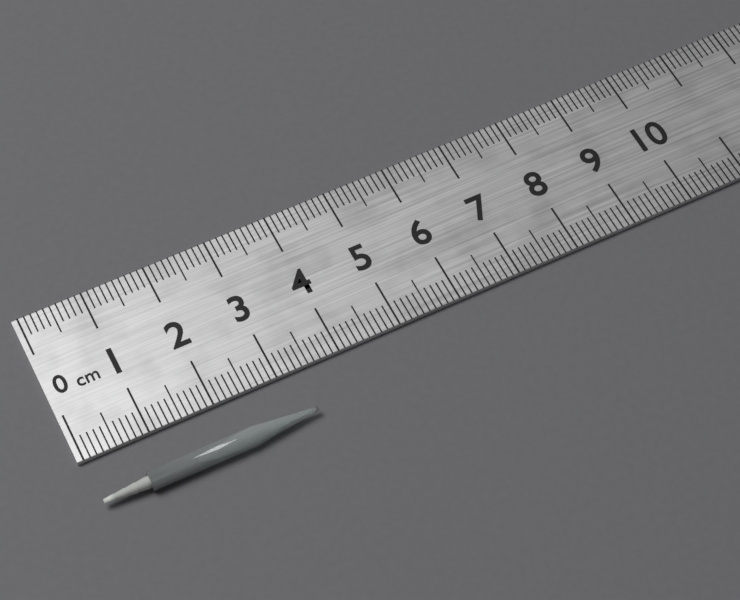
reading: 3.3 cm
